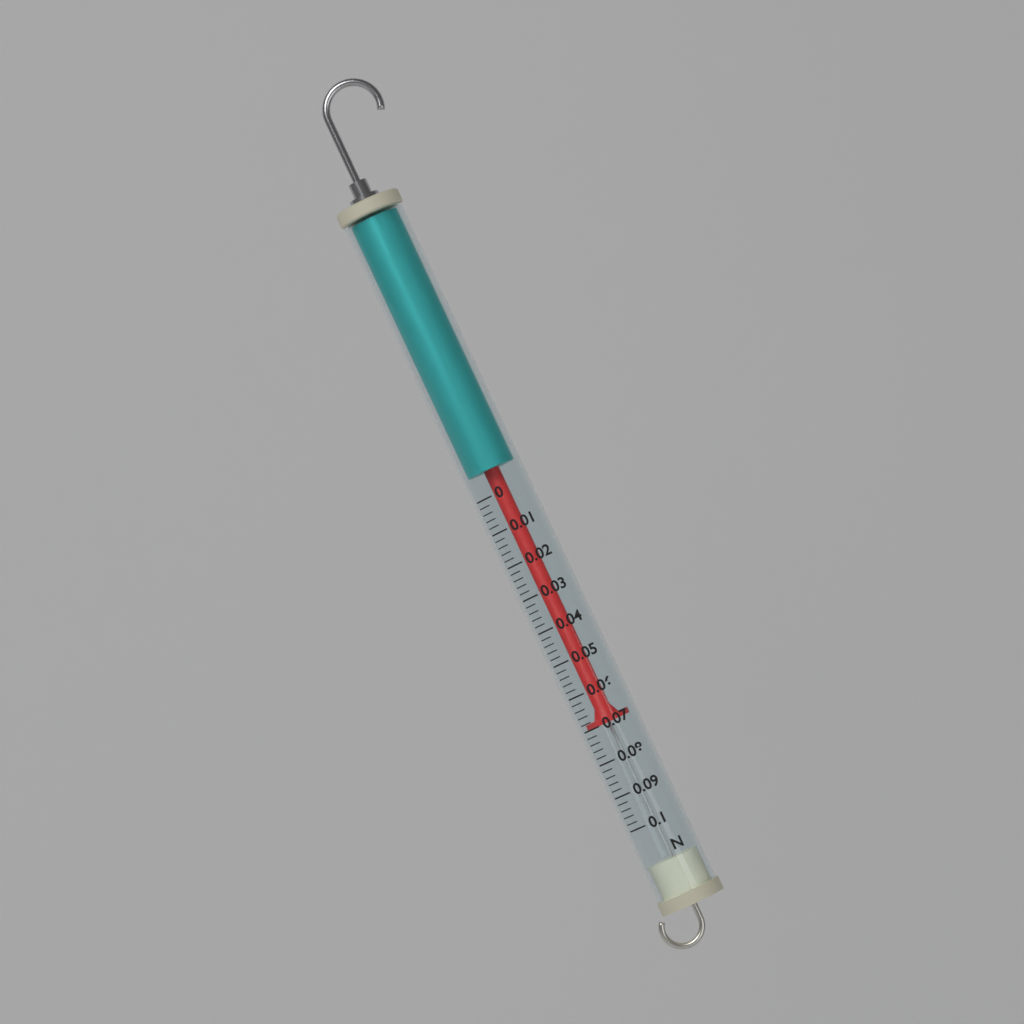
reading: 0.070 N
